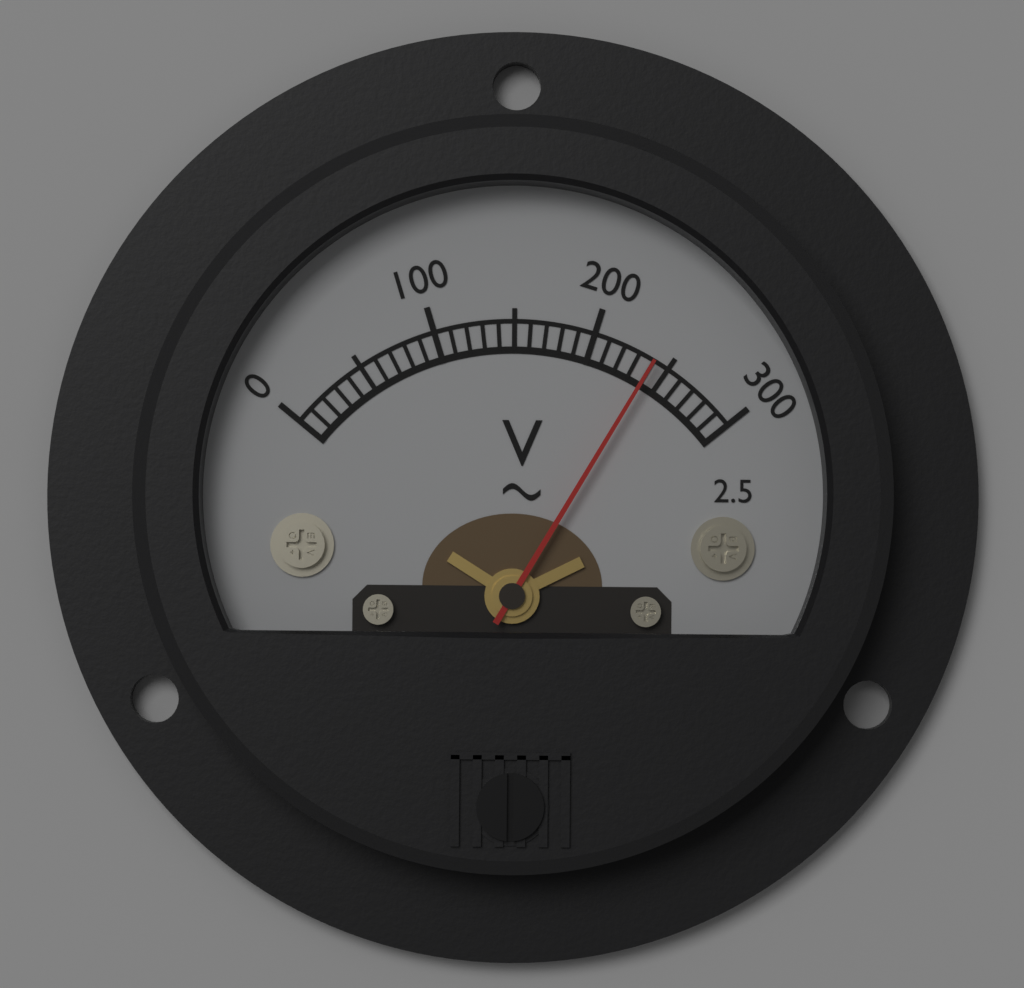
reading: 240 V
